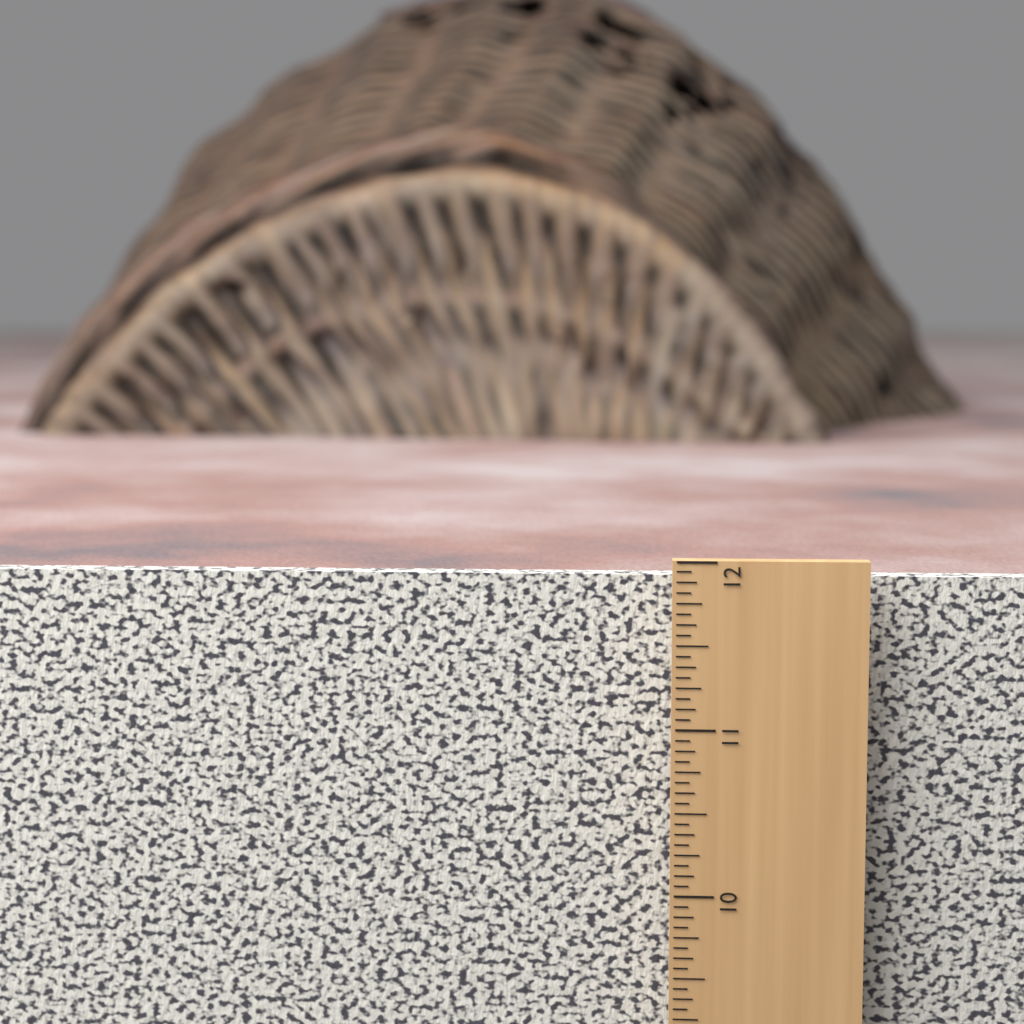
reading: 11.8750 in
